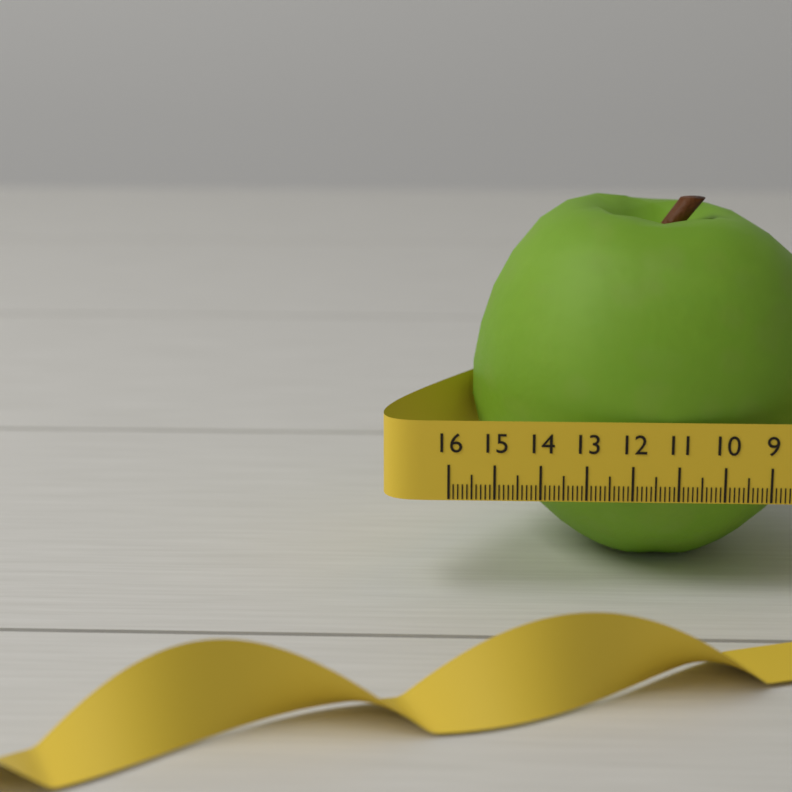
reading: 15.5 (no unit)
